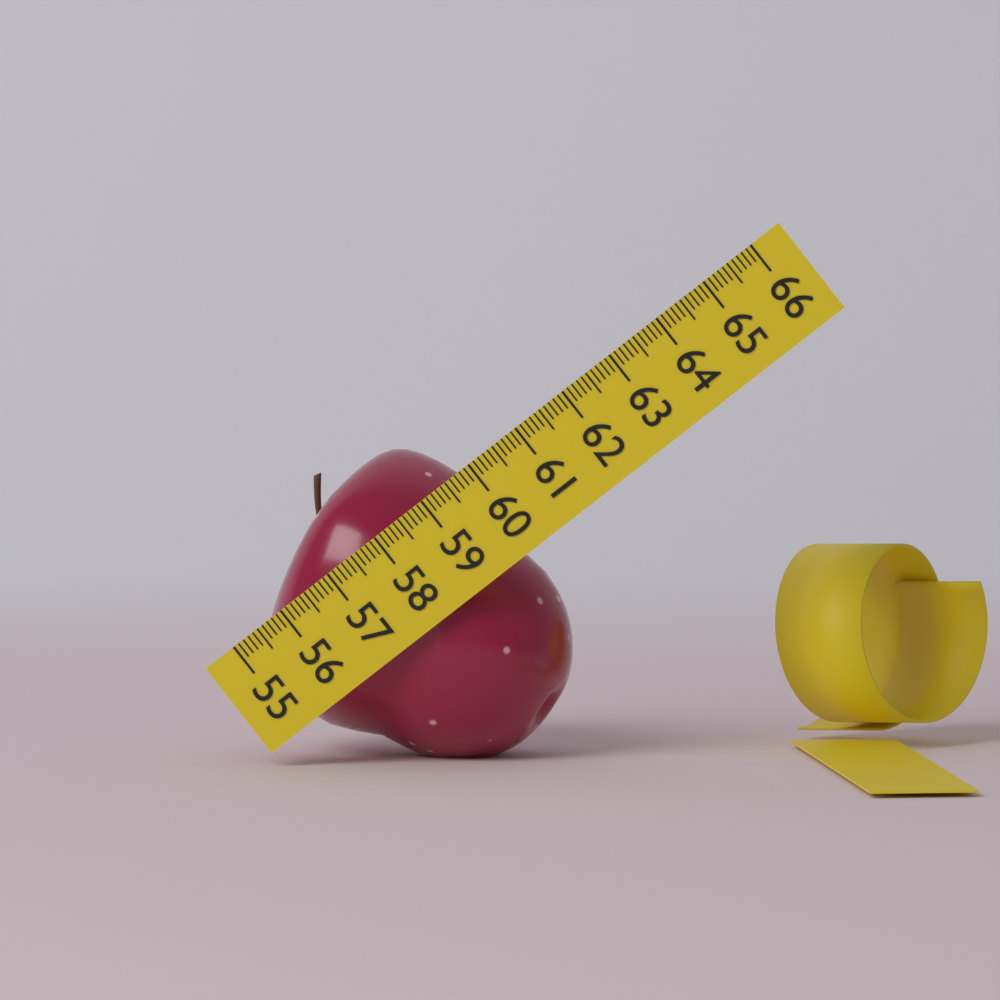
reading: 59.8 (no unit)
